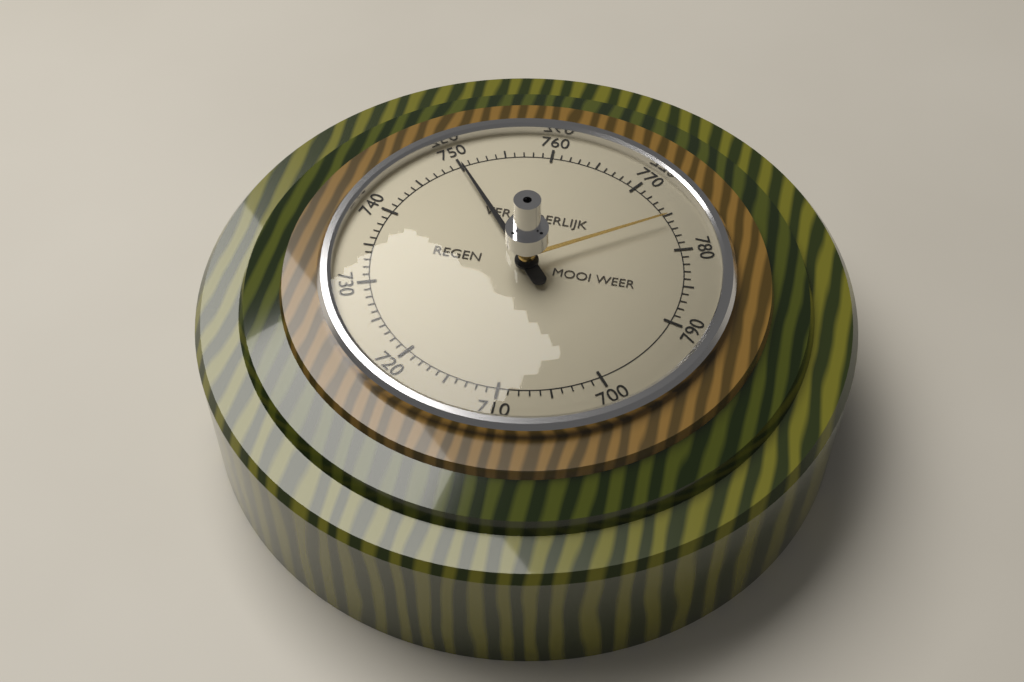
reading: 750 (no unit)
